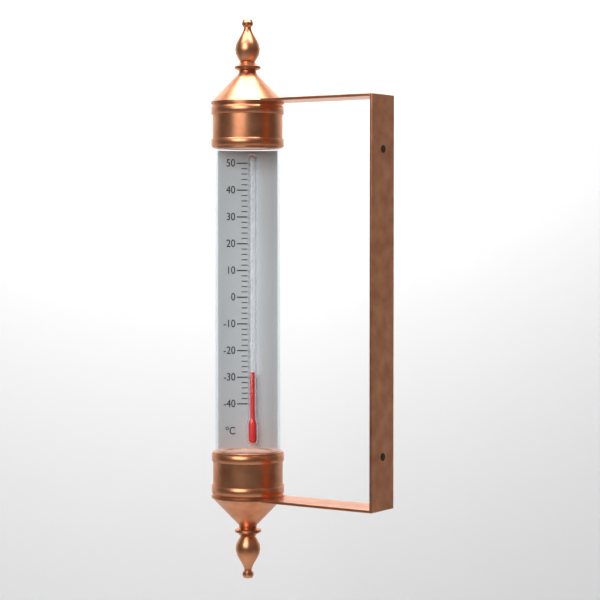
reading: -28 °C
